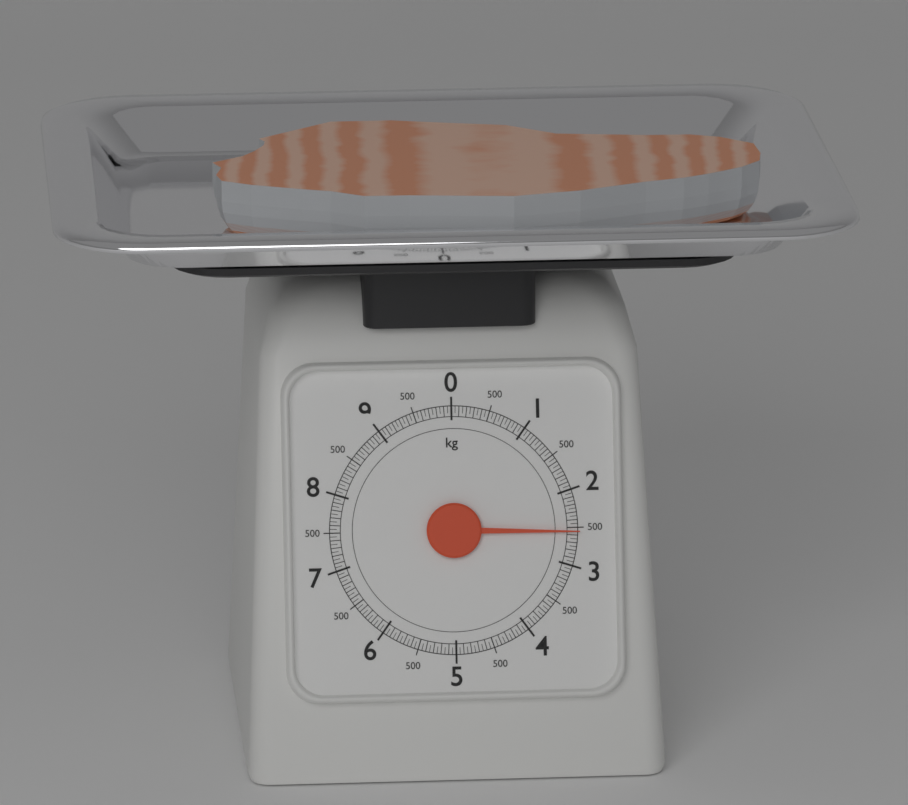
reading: 2.55 kg
